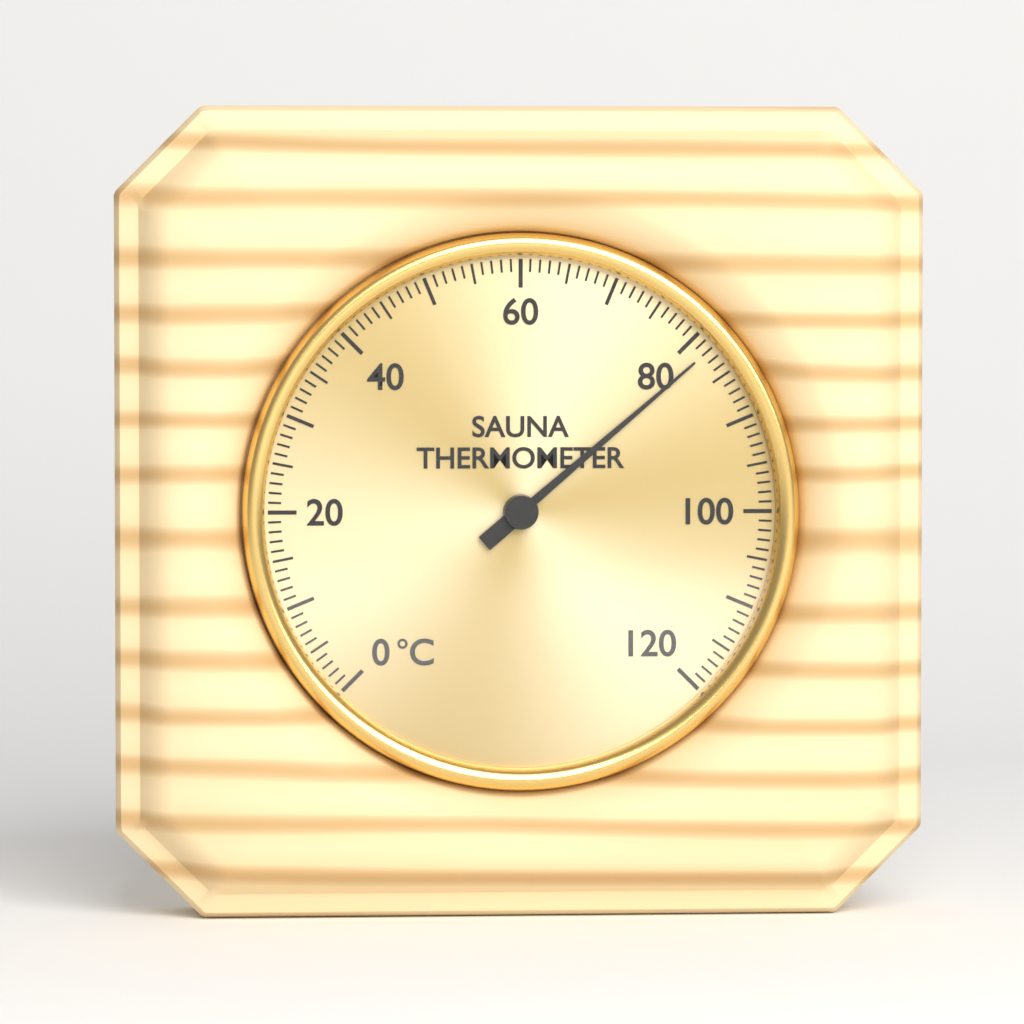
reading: 82 °C
